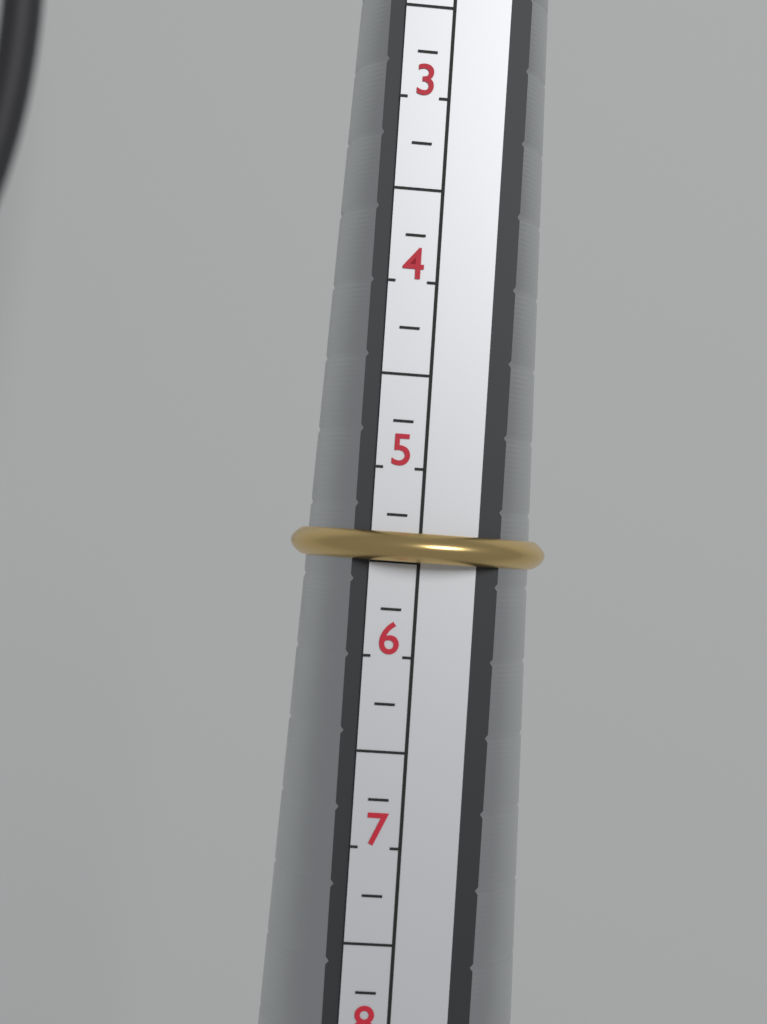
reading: 5.50 (no unit)
